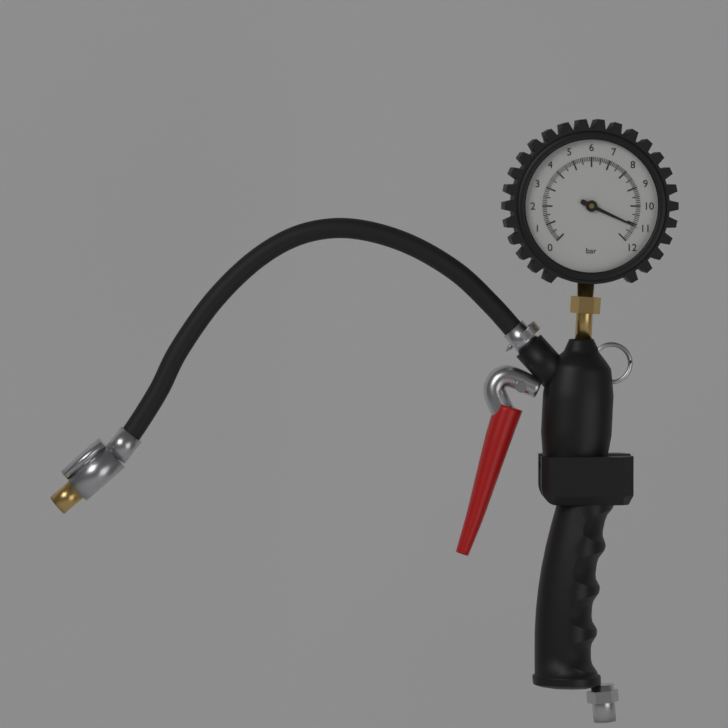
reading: 11.1 bar
